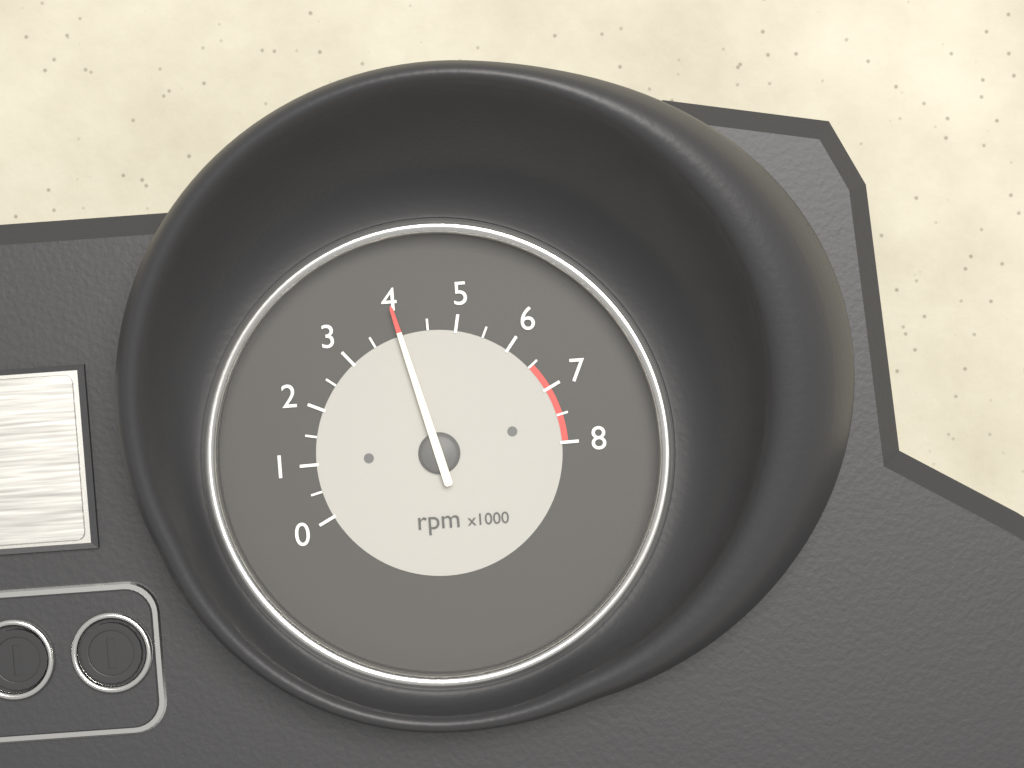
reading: 4000 rpm
